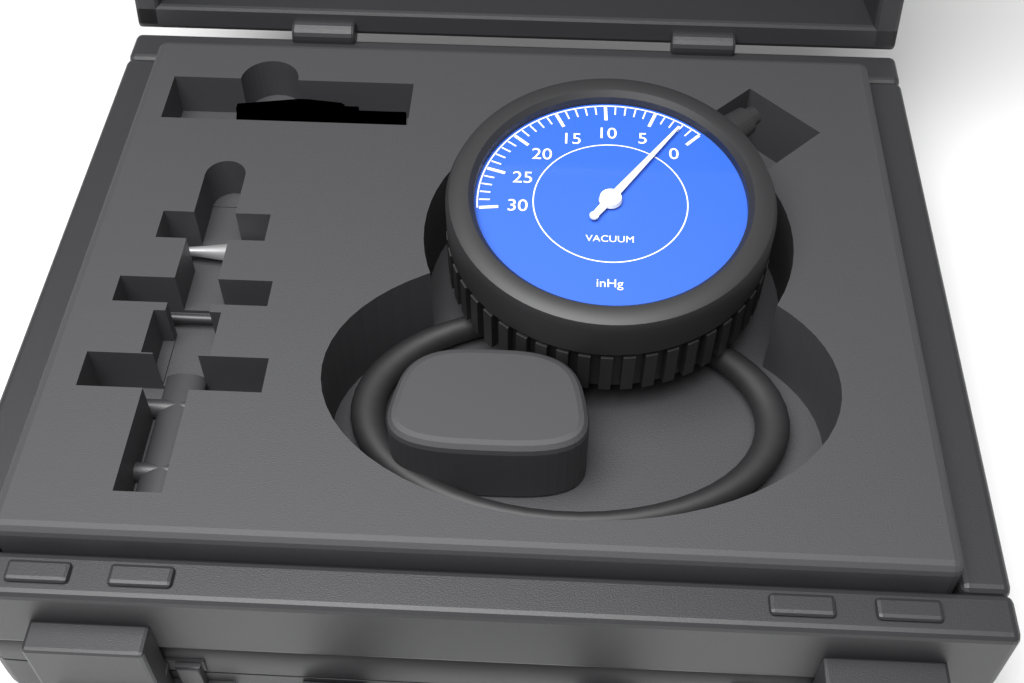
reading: 2 inHg
